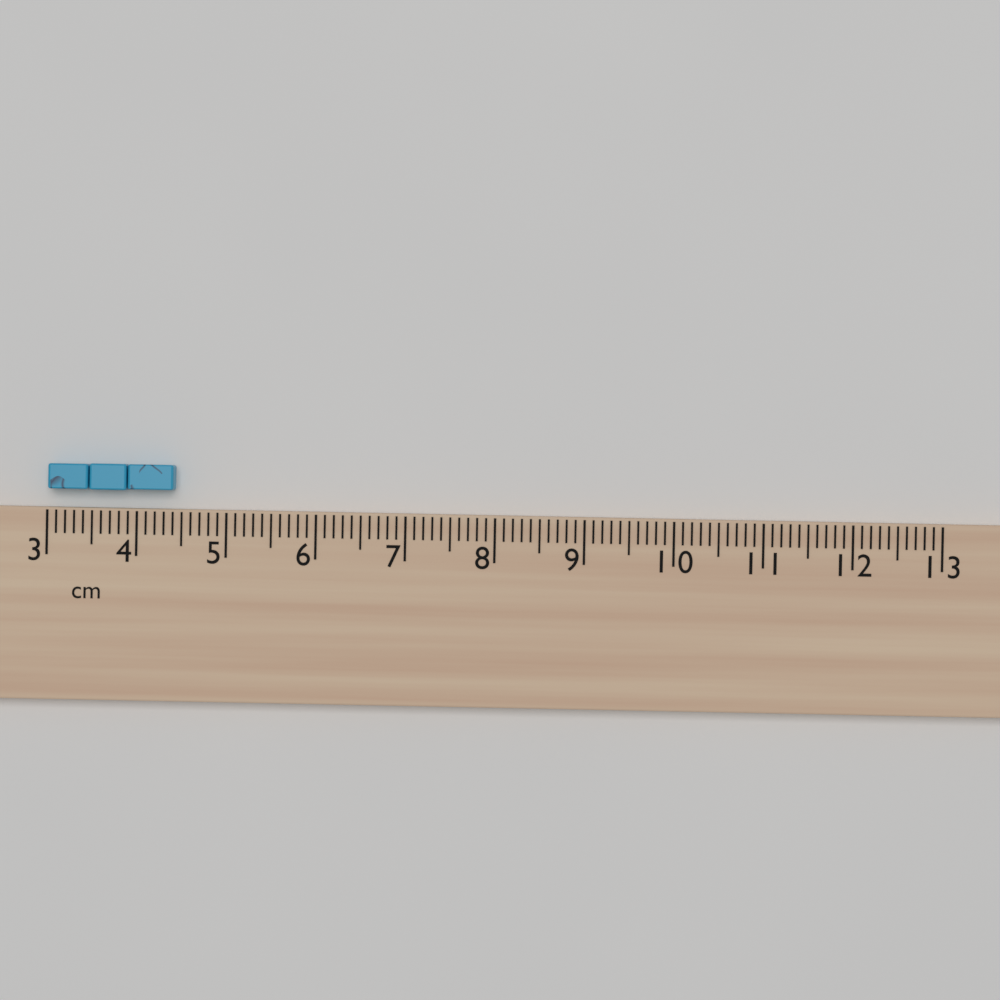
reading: 4.4 cm
